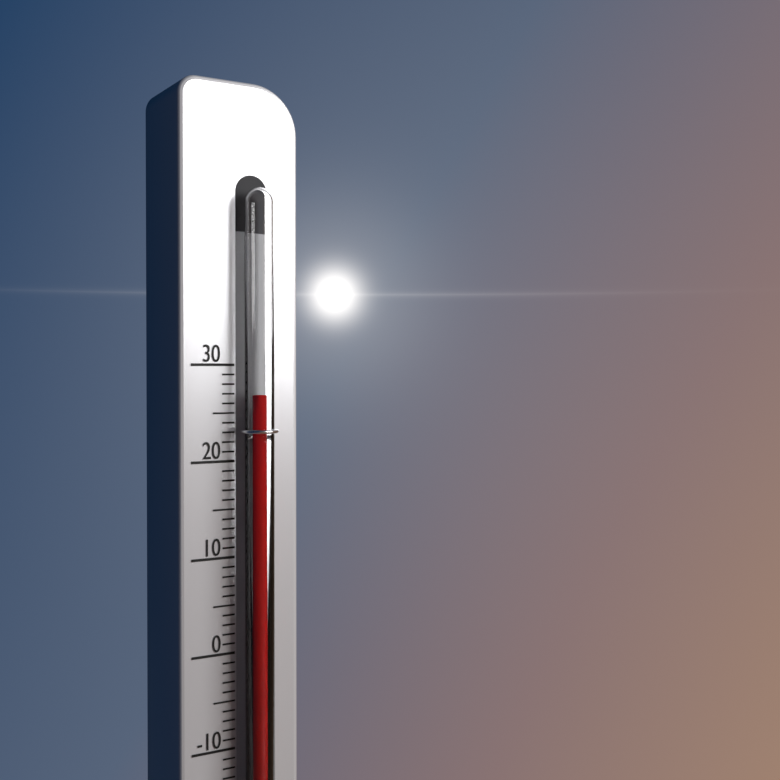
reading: 27 (no unit)
